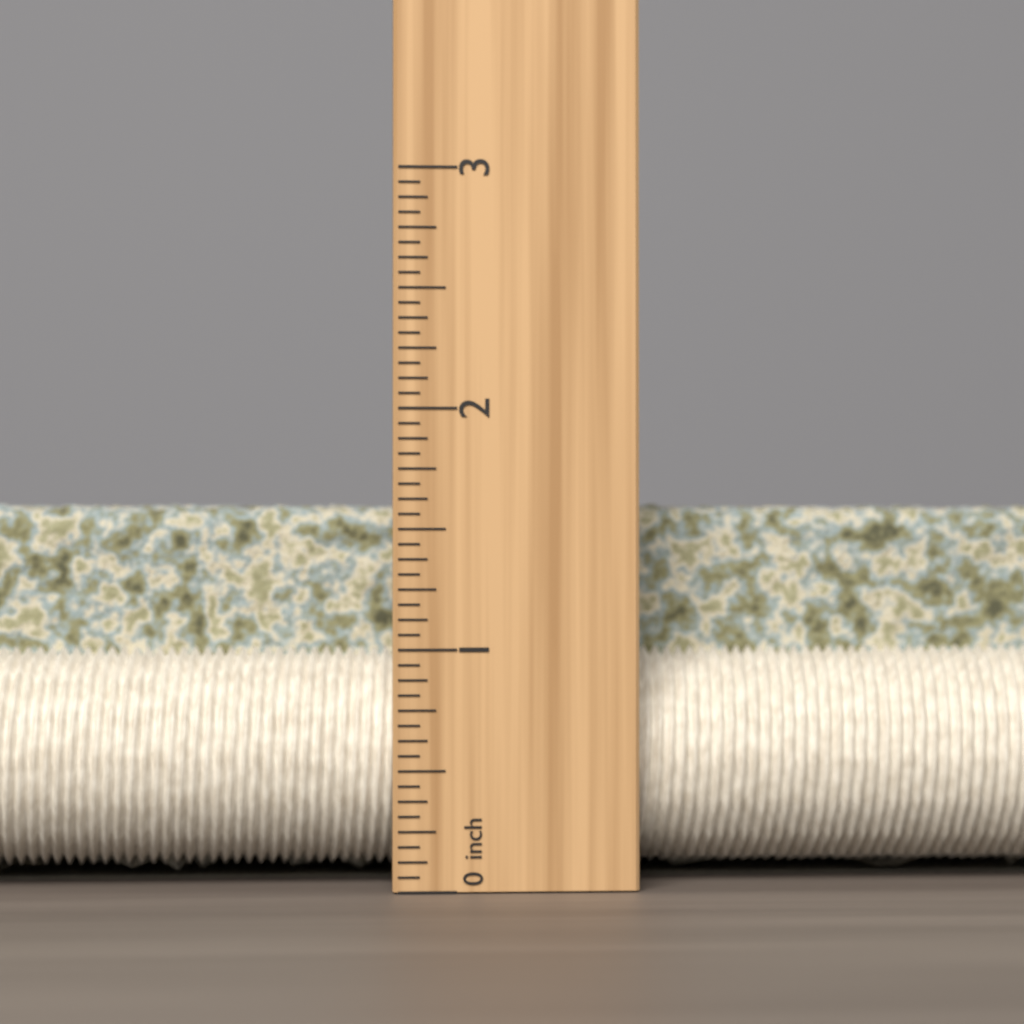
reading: 1.6250 inch
